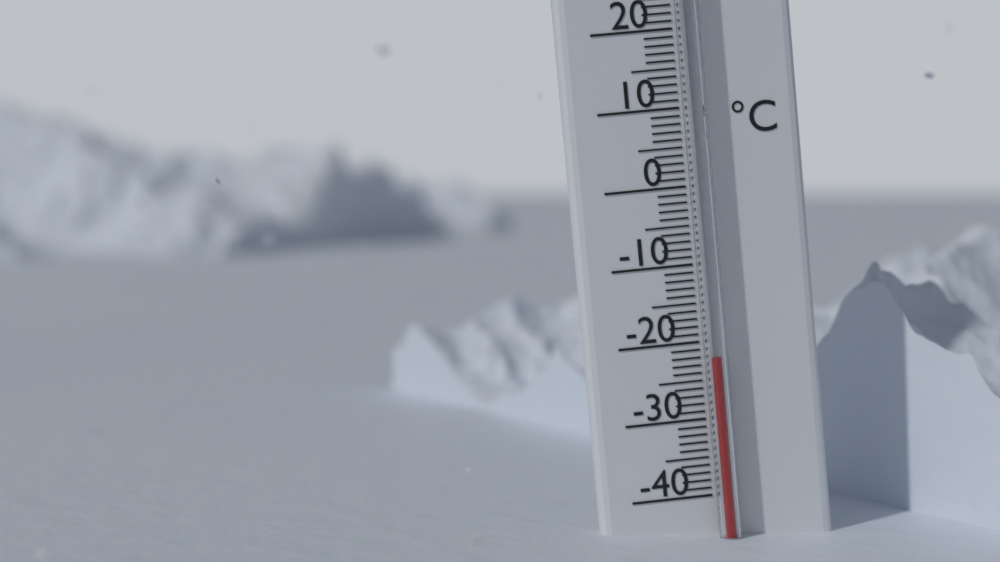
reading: -22 °C
